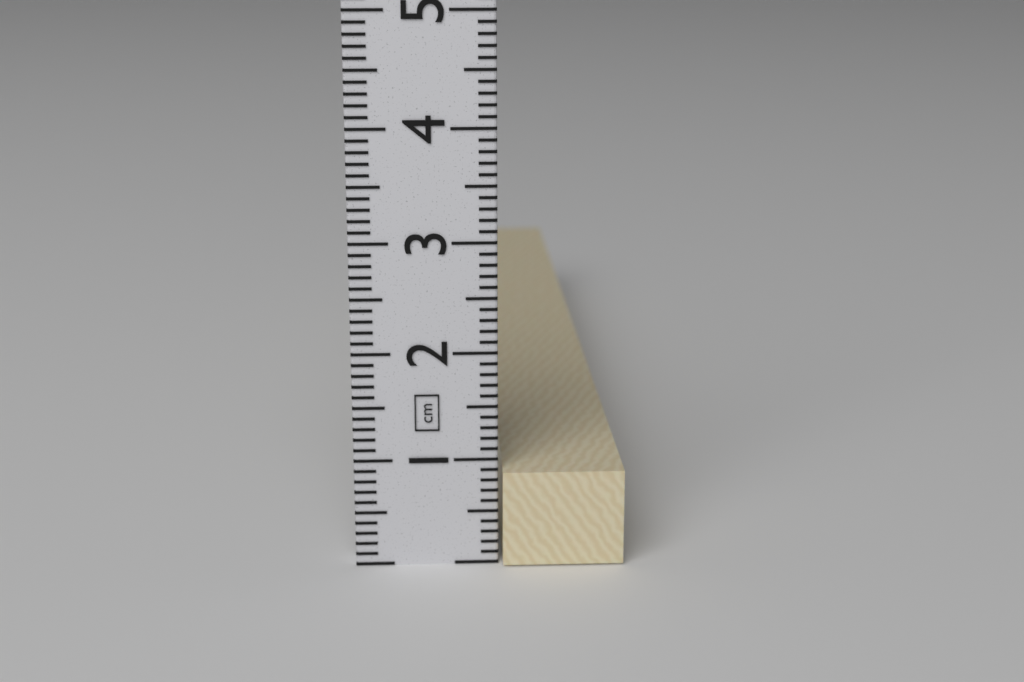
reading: 0.9 cm
